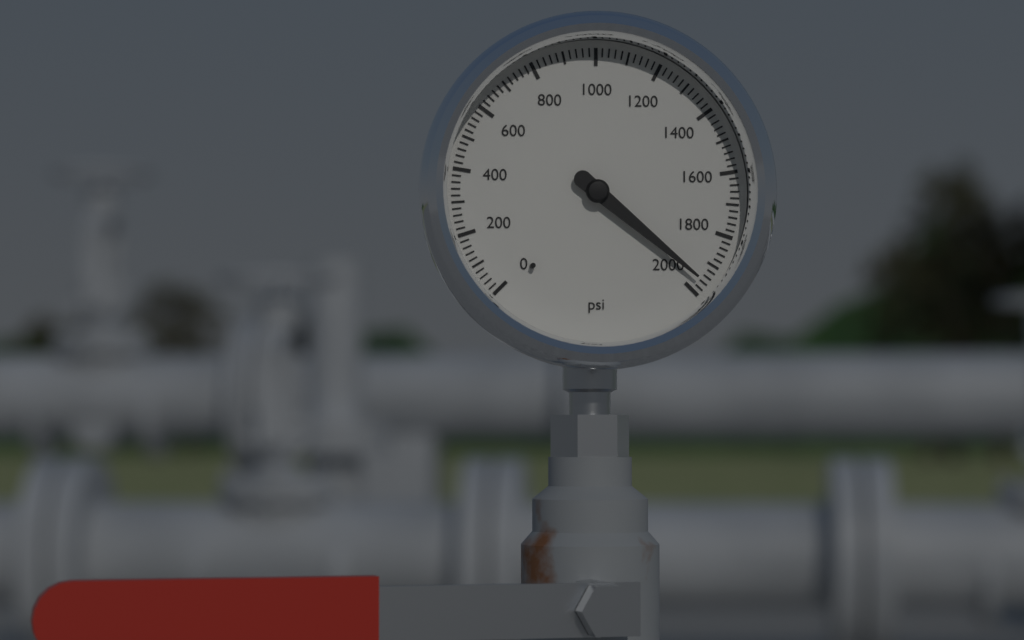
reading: 1960 psi
